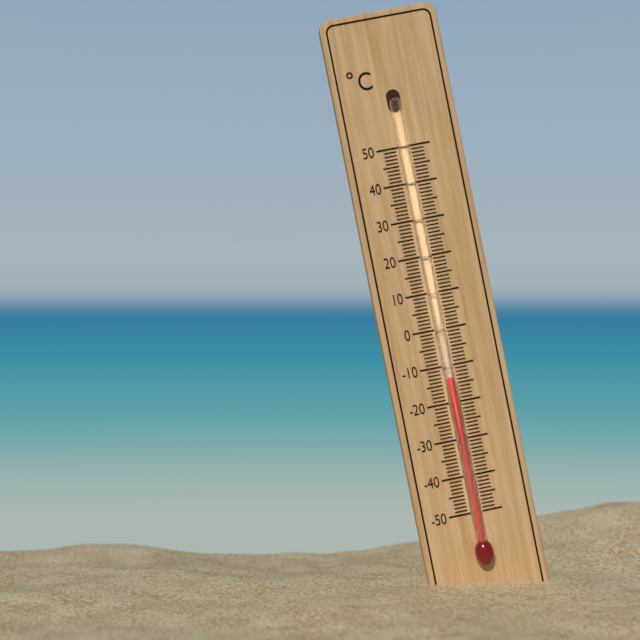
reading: -13 °C
